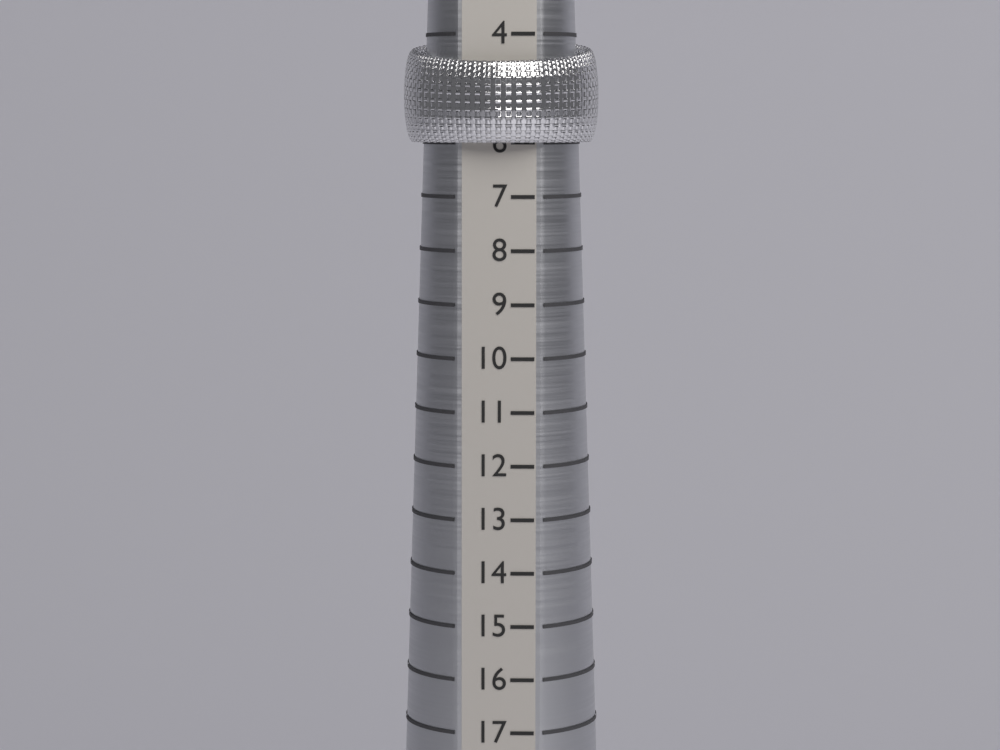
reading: 6 (no unit)
